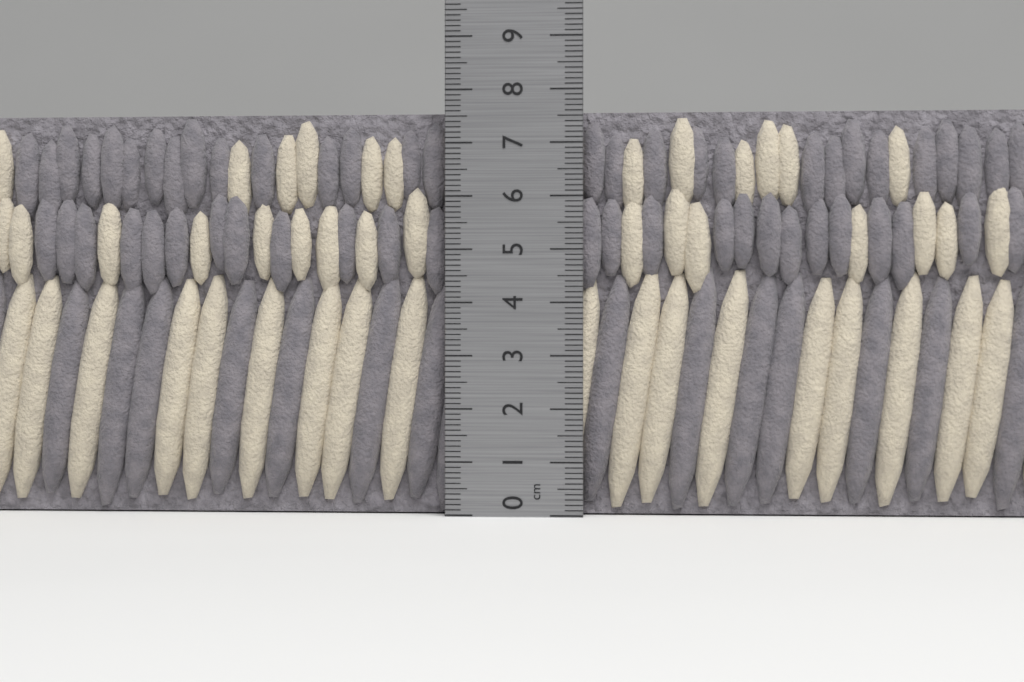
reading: 7.6 cm
